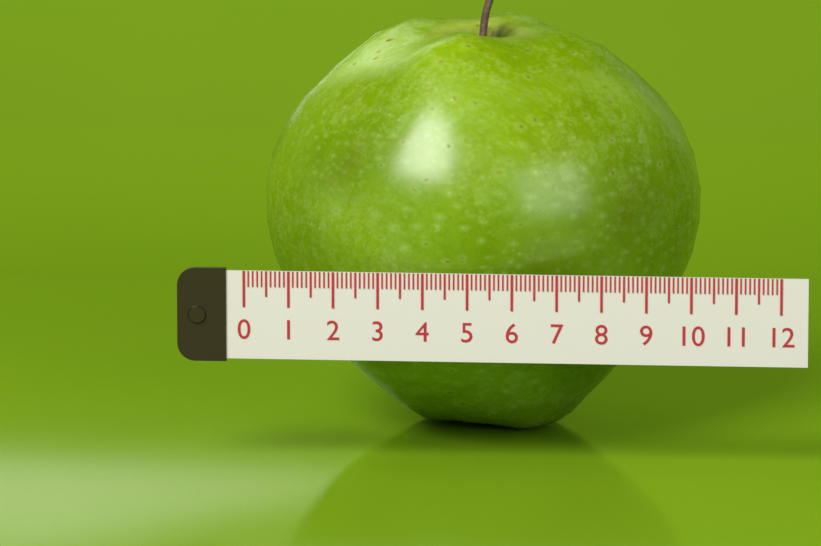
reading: 10.0 (no unit)
